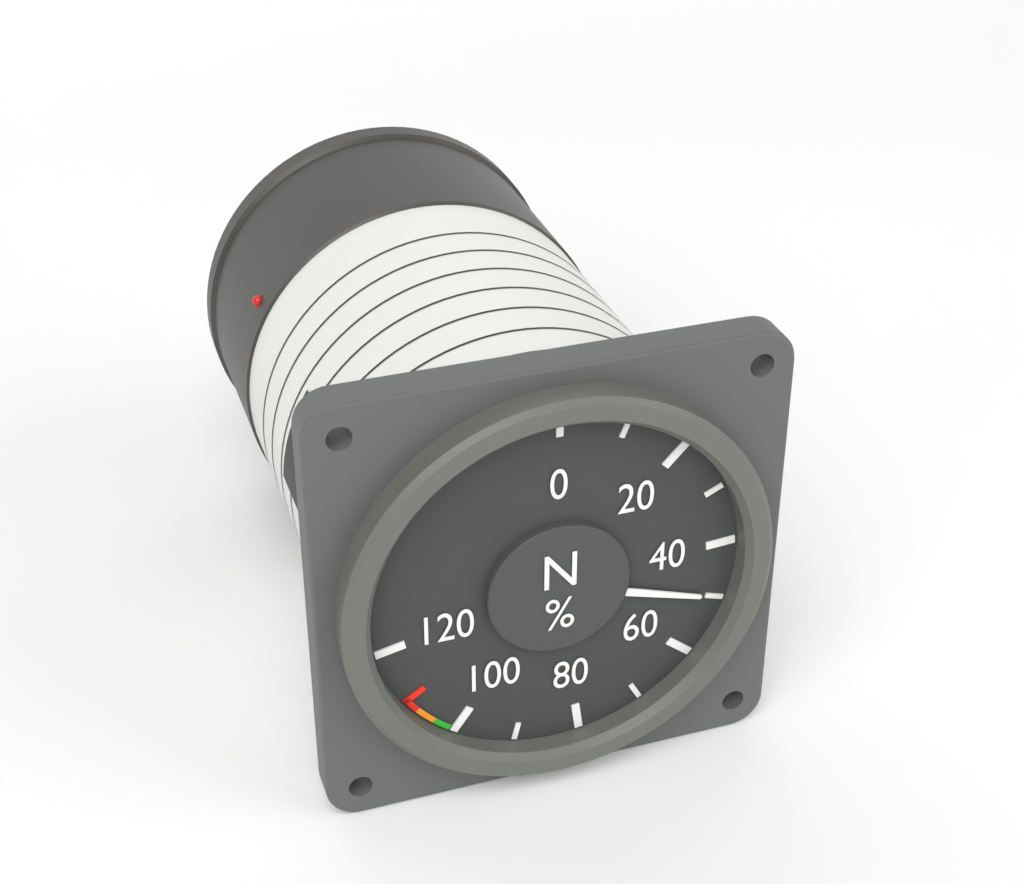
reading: 50 %
